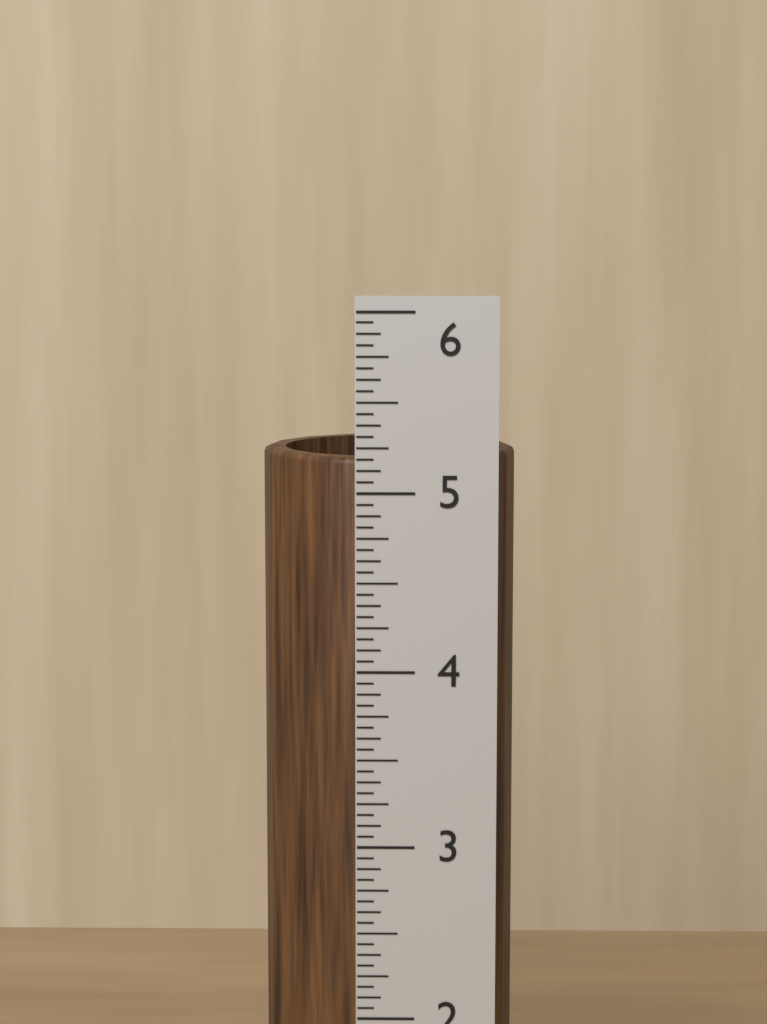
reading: 5.1875 in
